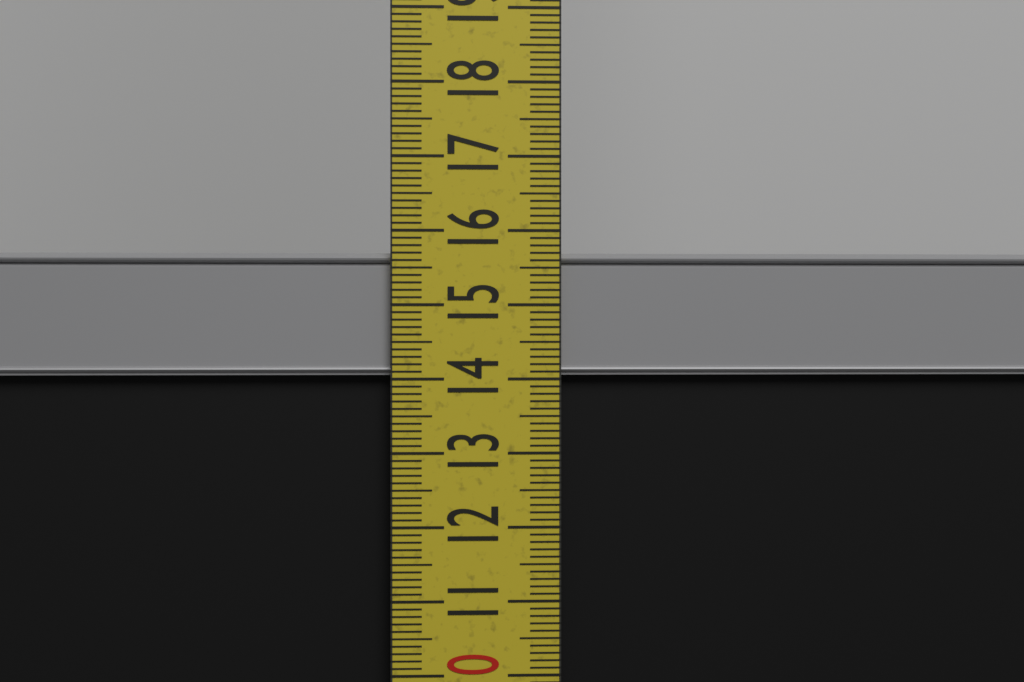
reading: 15.7 cm
